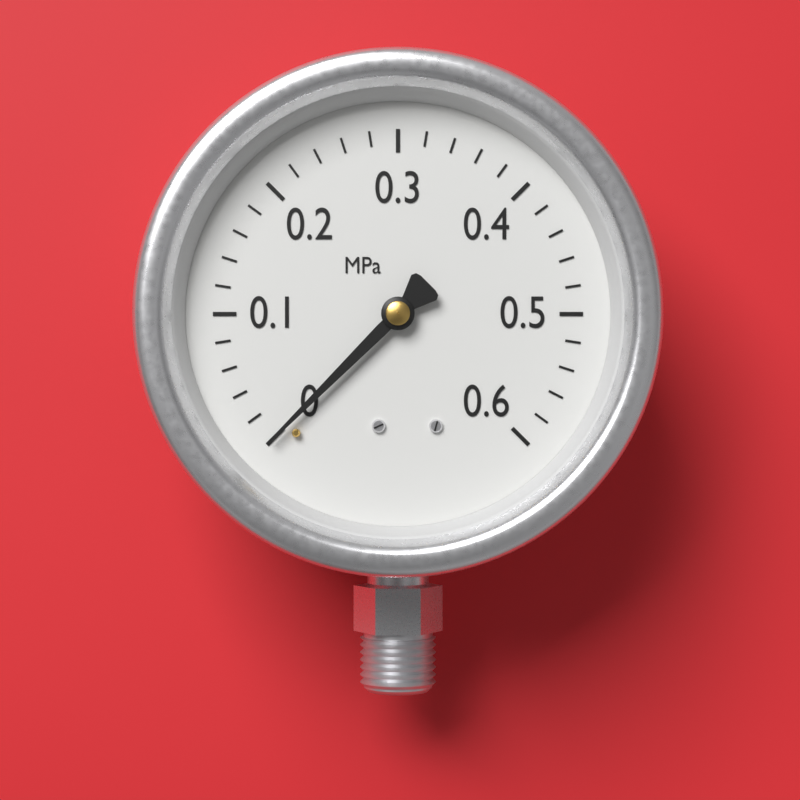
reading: 0.00 MPa
